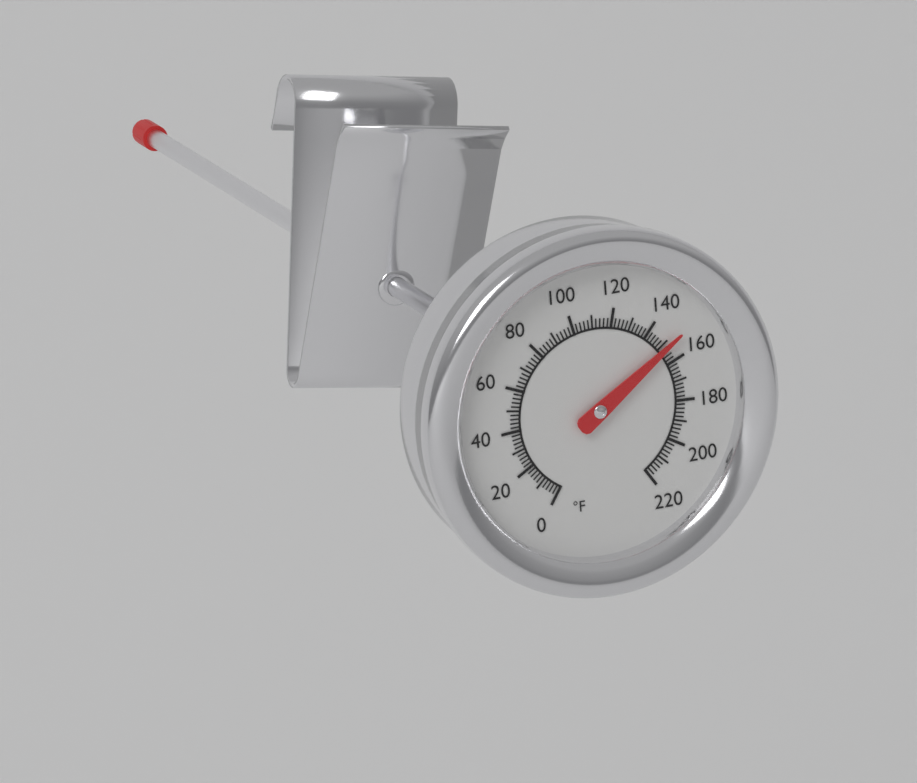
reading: 152 °F
